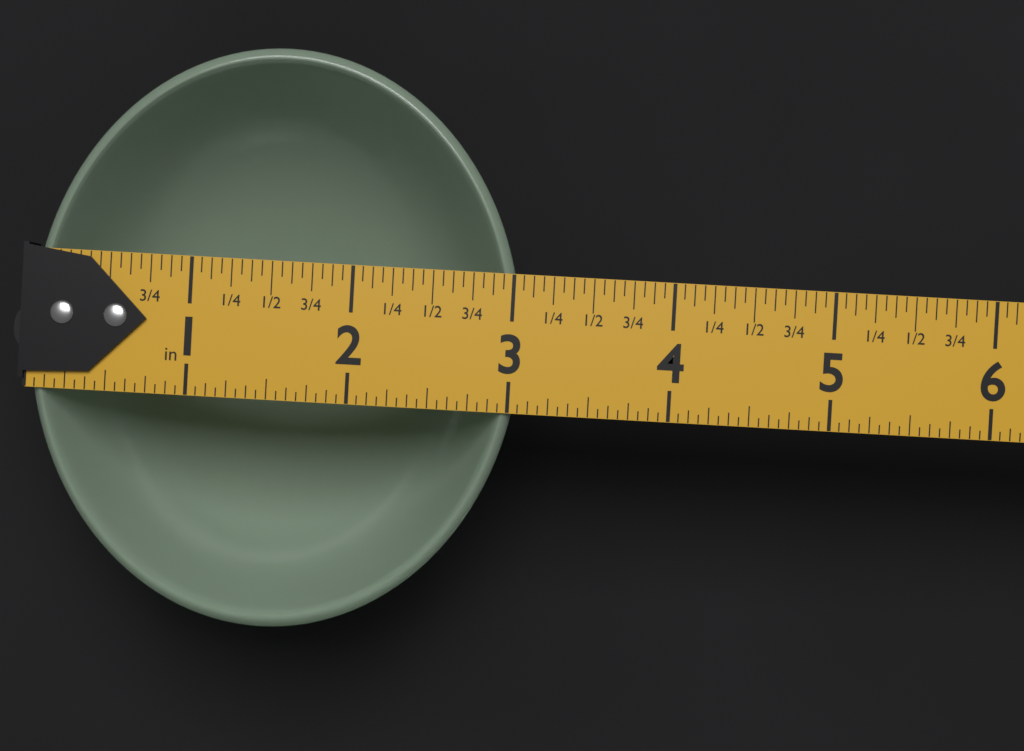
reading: 3.0625 in
